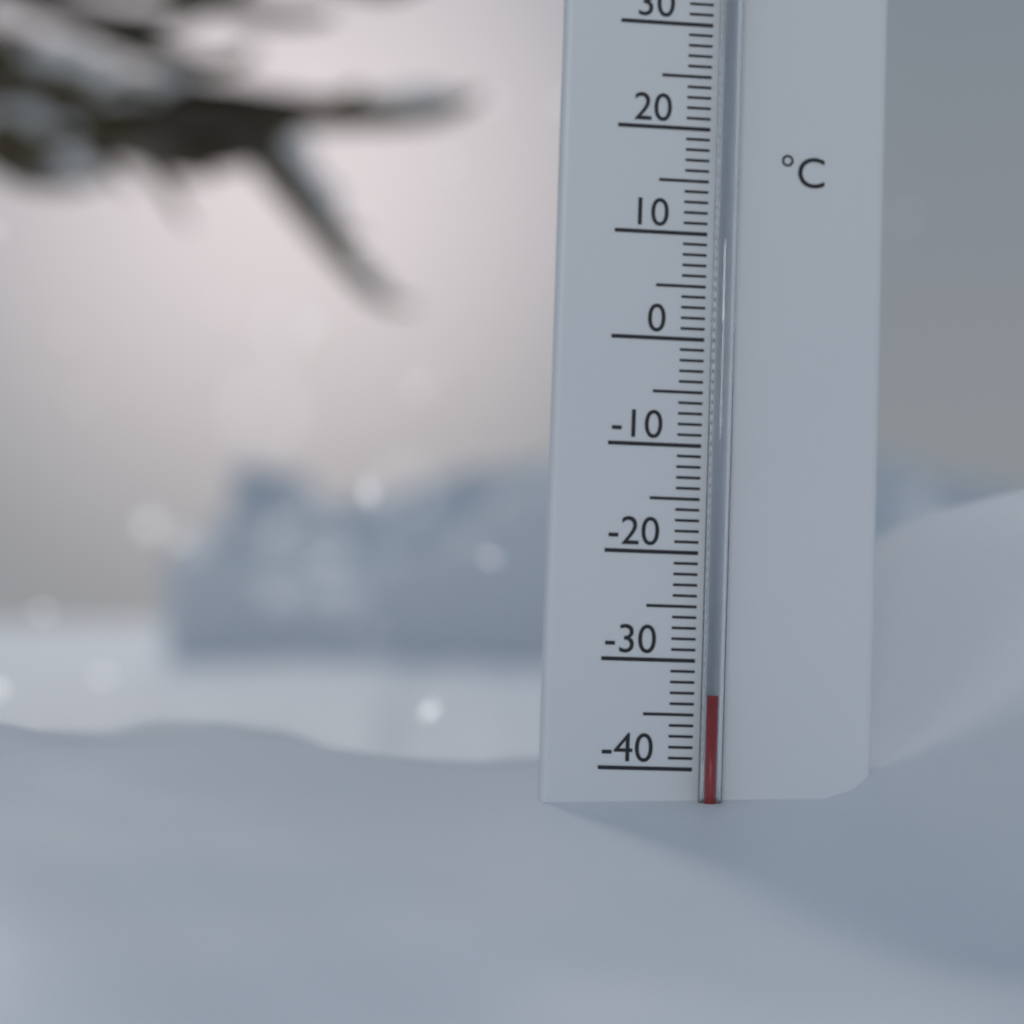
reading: -33 °C
